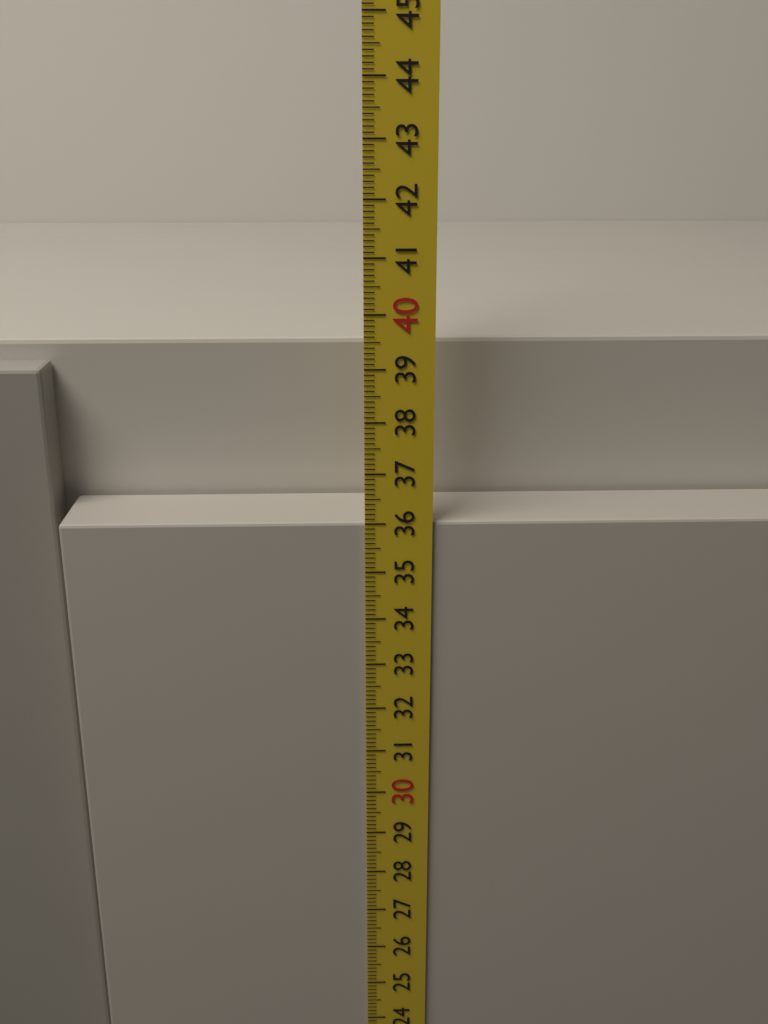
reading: 36.0 cm
